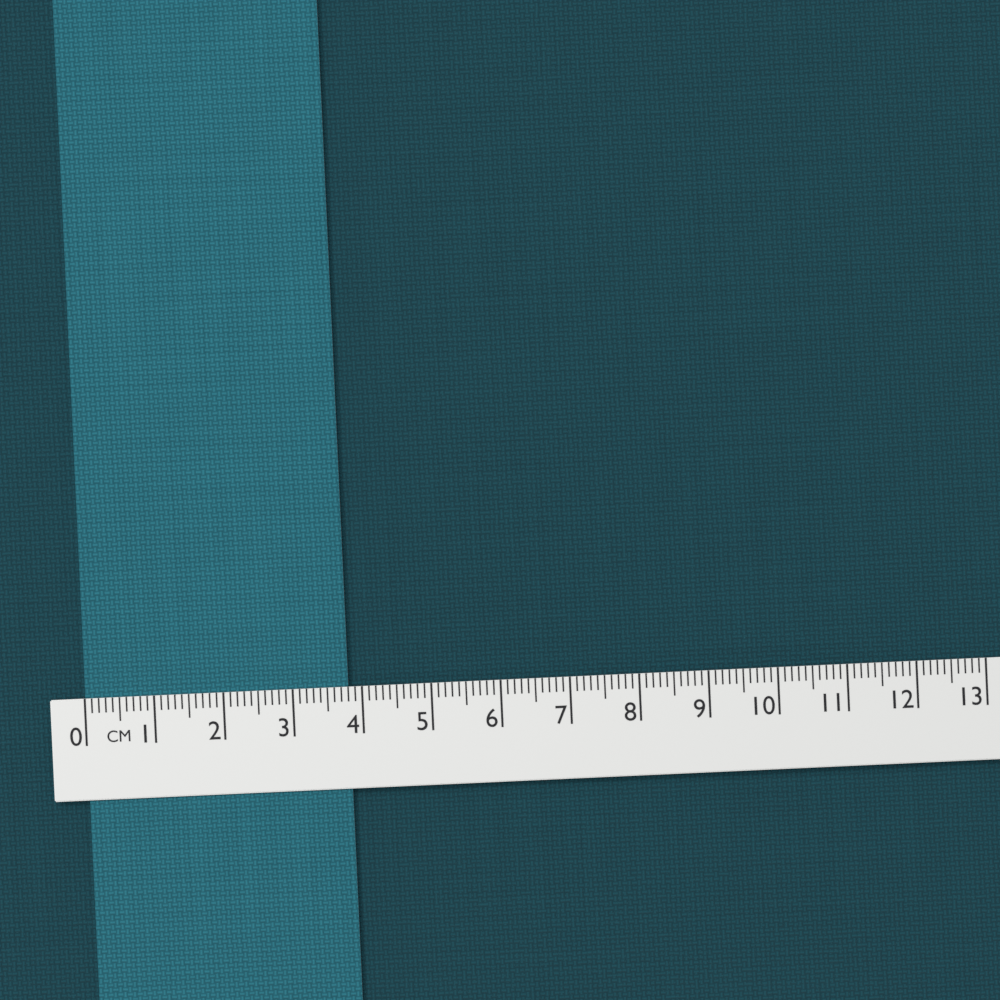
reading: 3.8 cm
